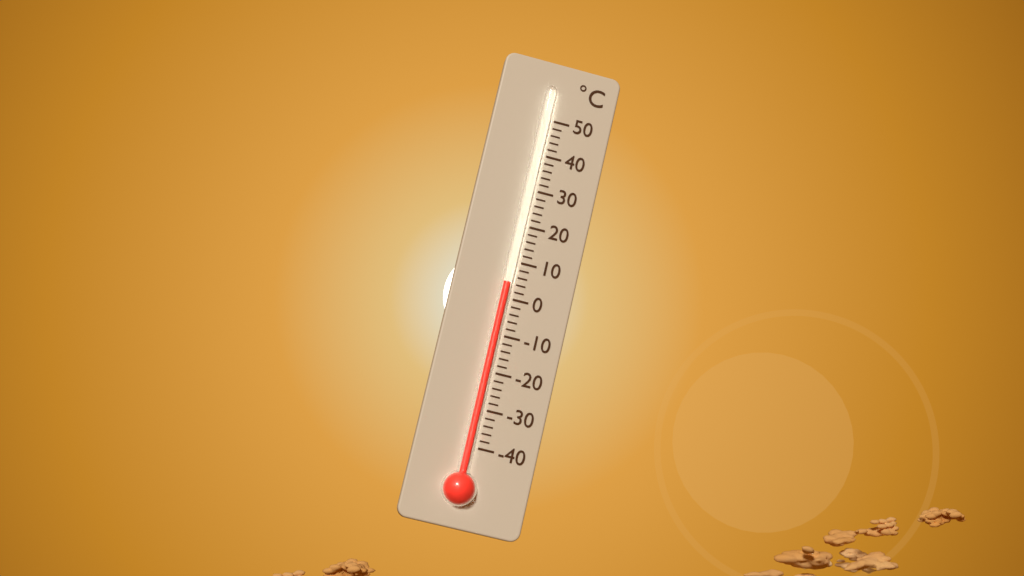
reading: 4 °C
